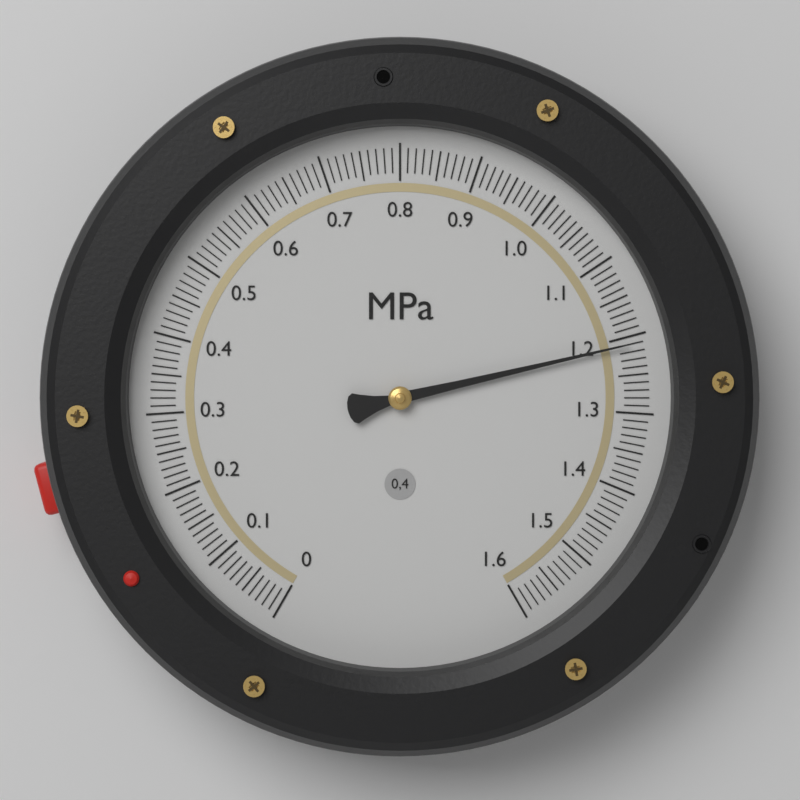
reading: 1.21 MPa
